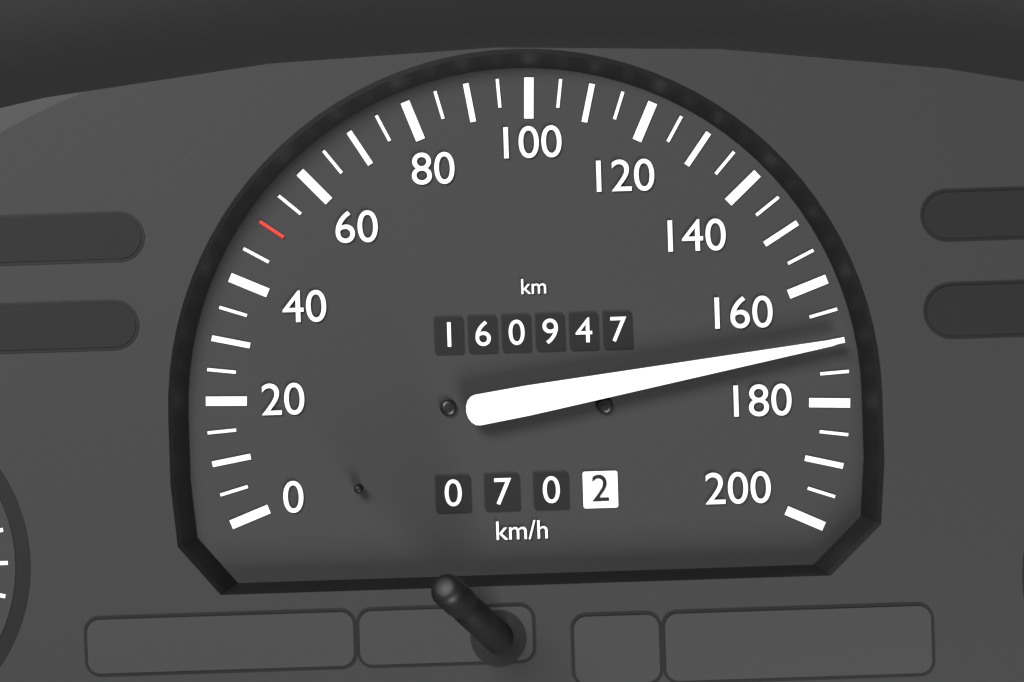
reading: 170 km/h
